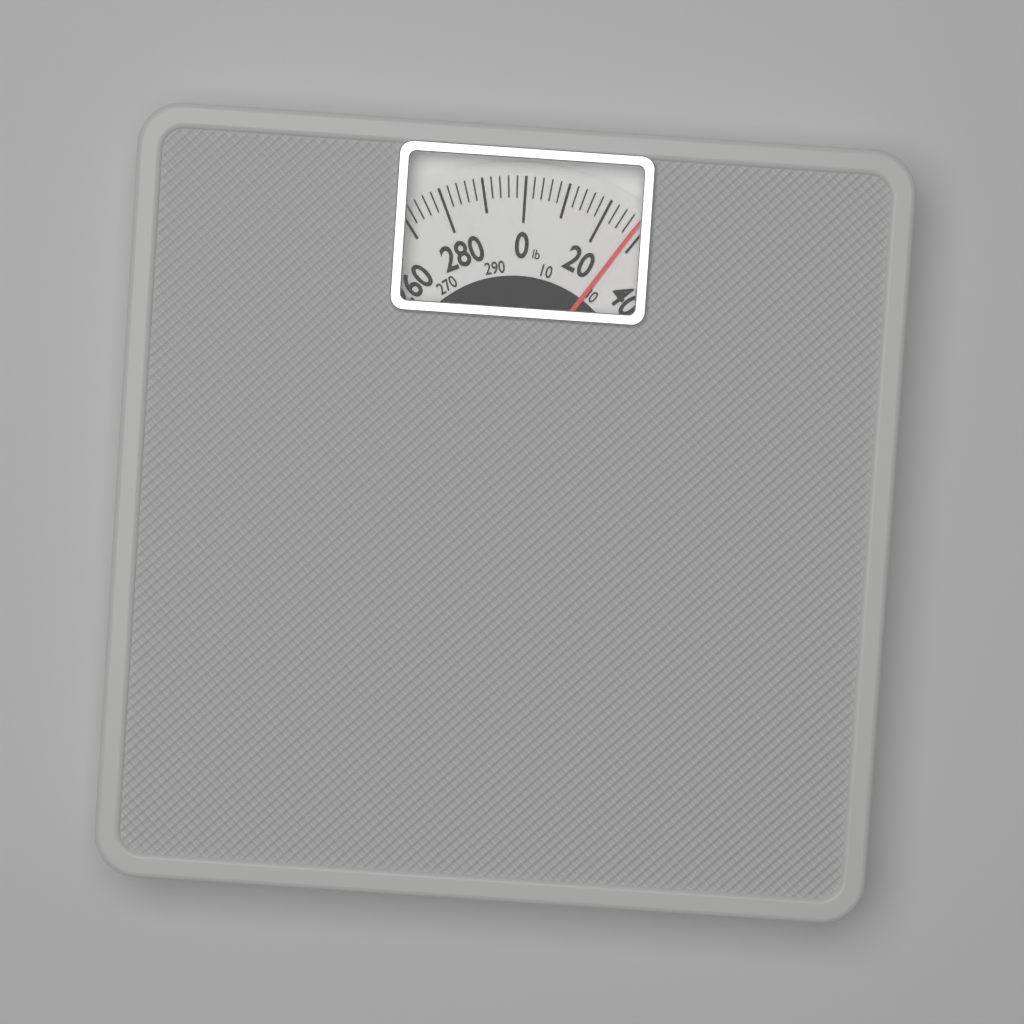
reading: 28 lb
